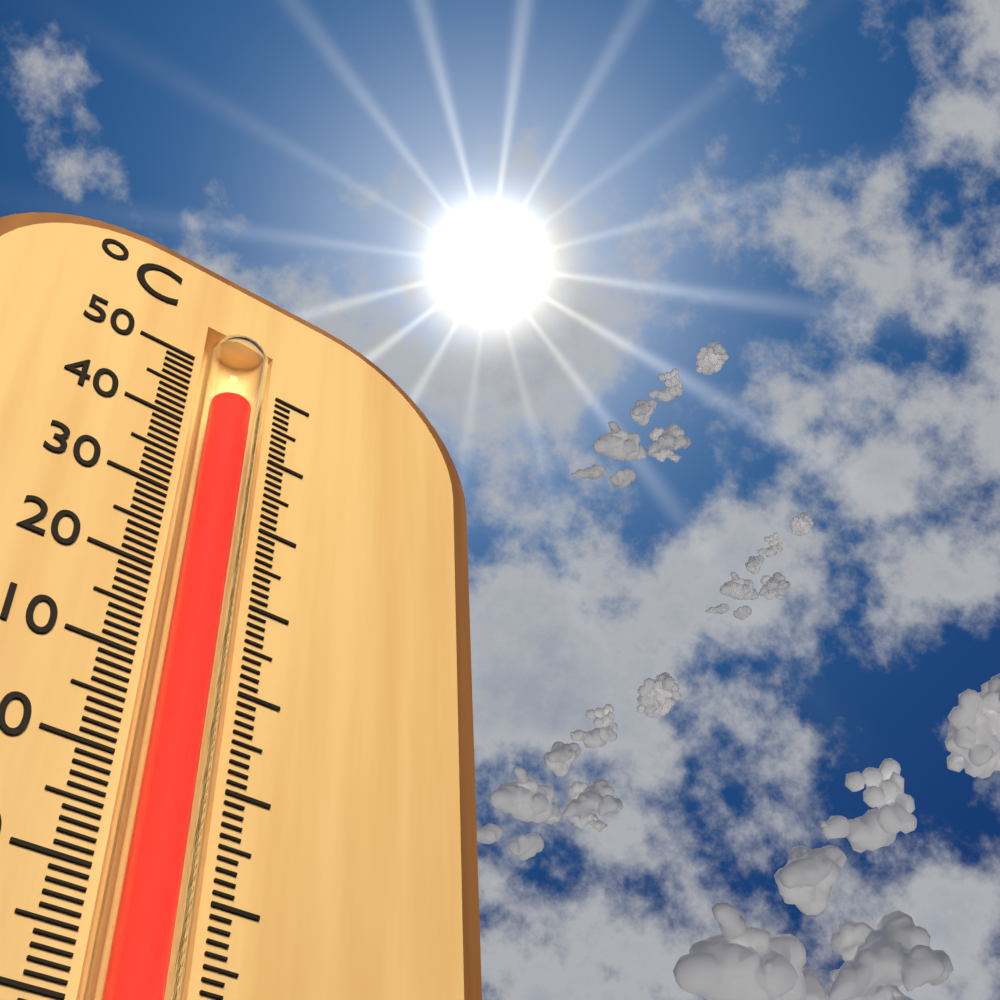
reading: 45 °C
